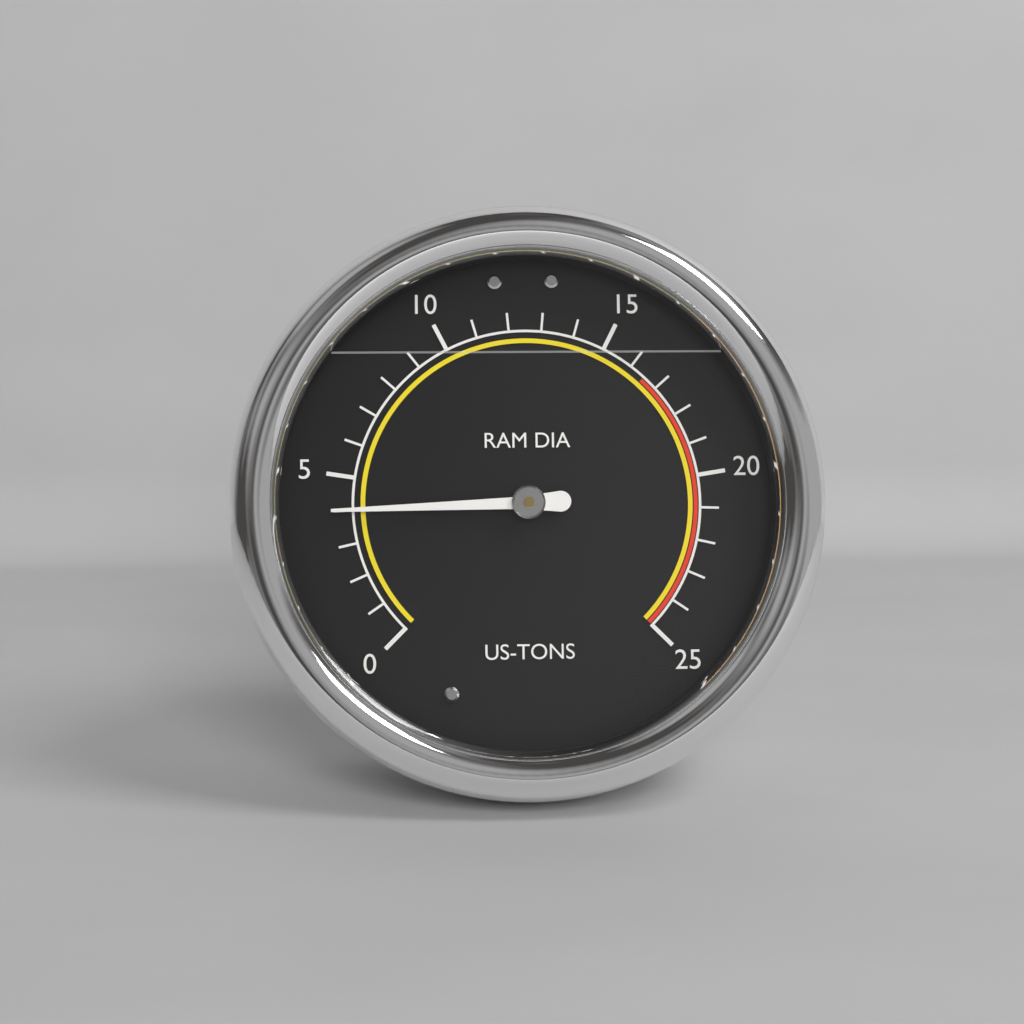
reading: 4 US-TONS
